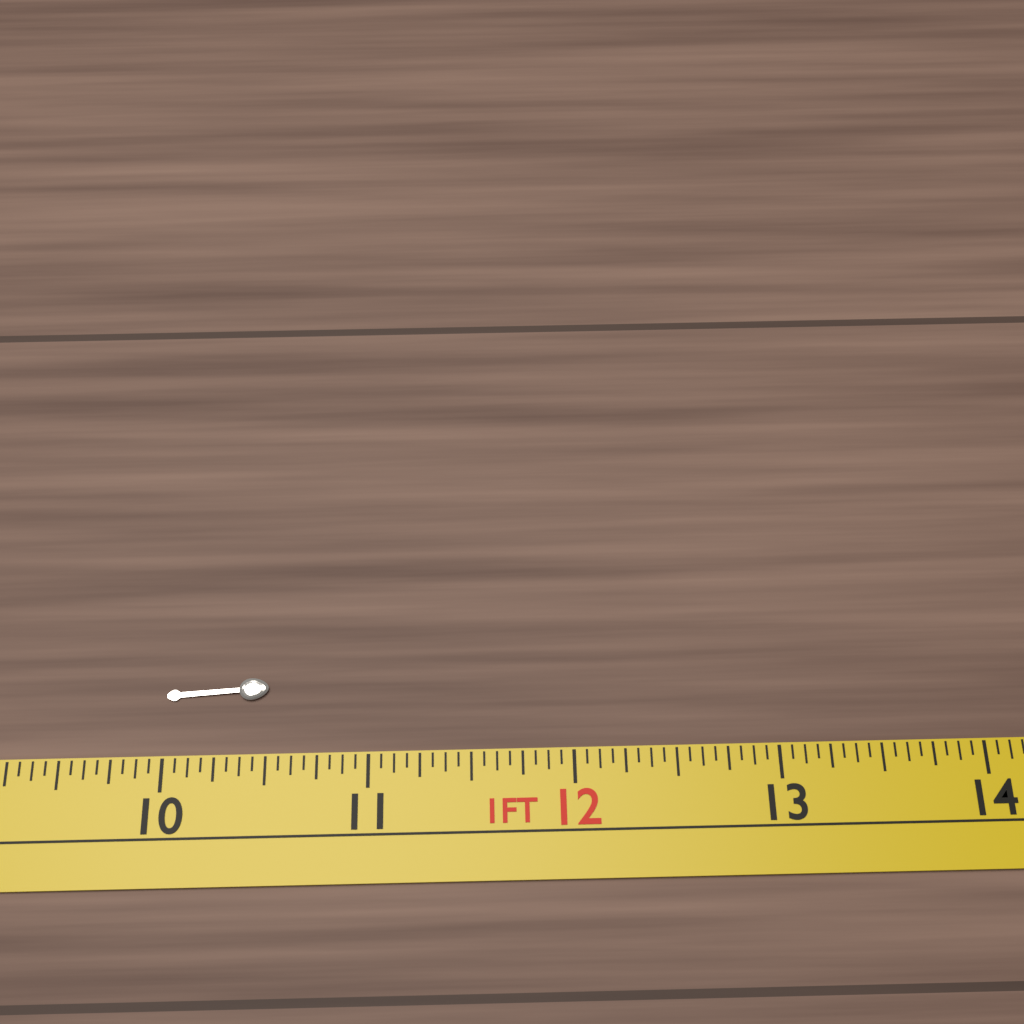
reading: 10.5000 in
